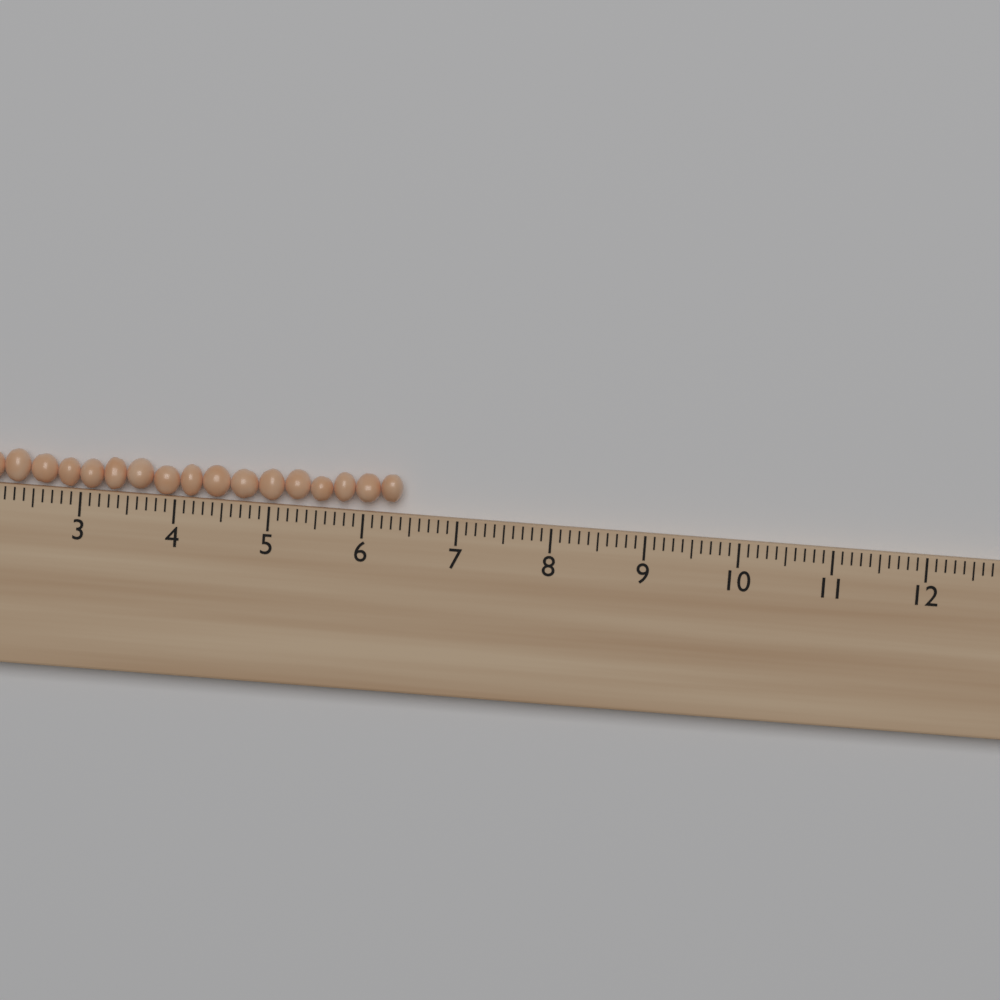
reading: 6.4 cm
